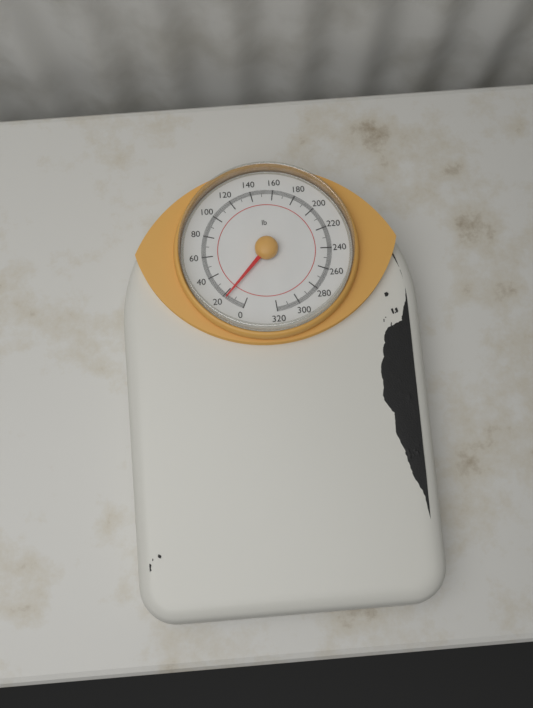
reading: 17 lb
